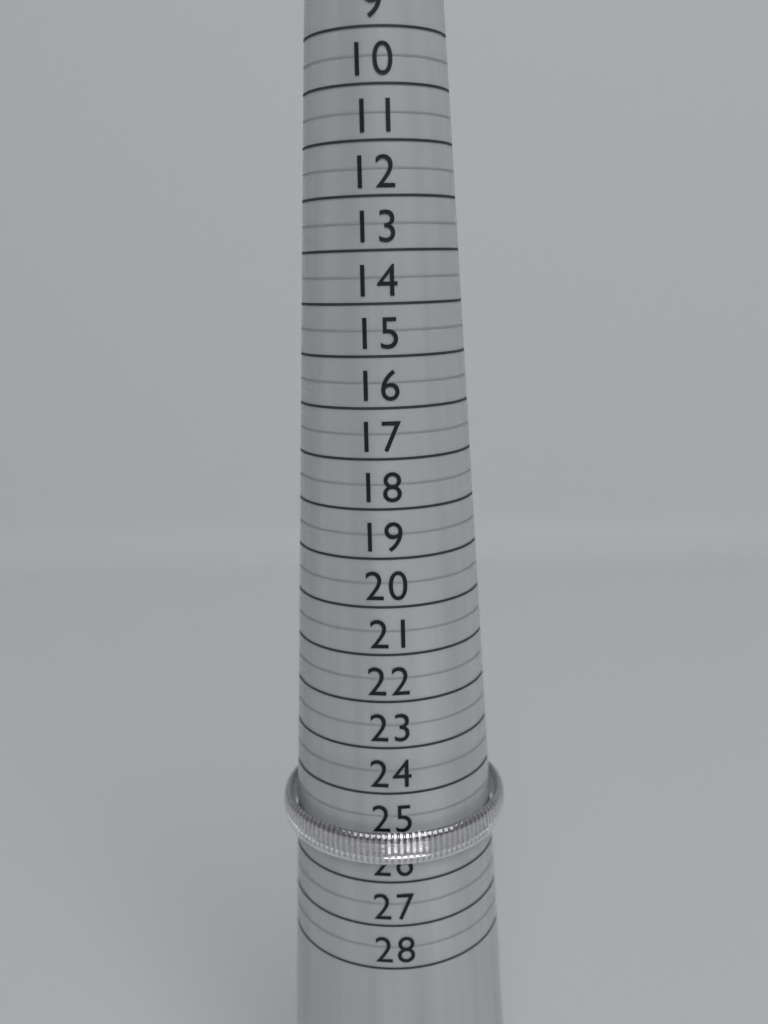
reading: 25.5 (no unit)
